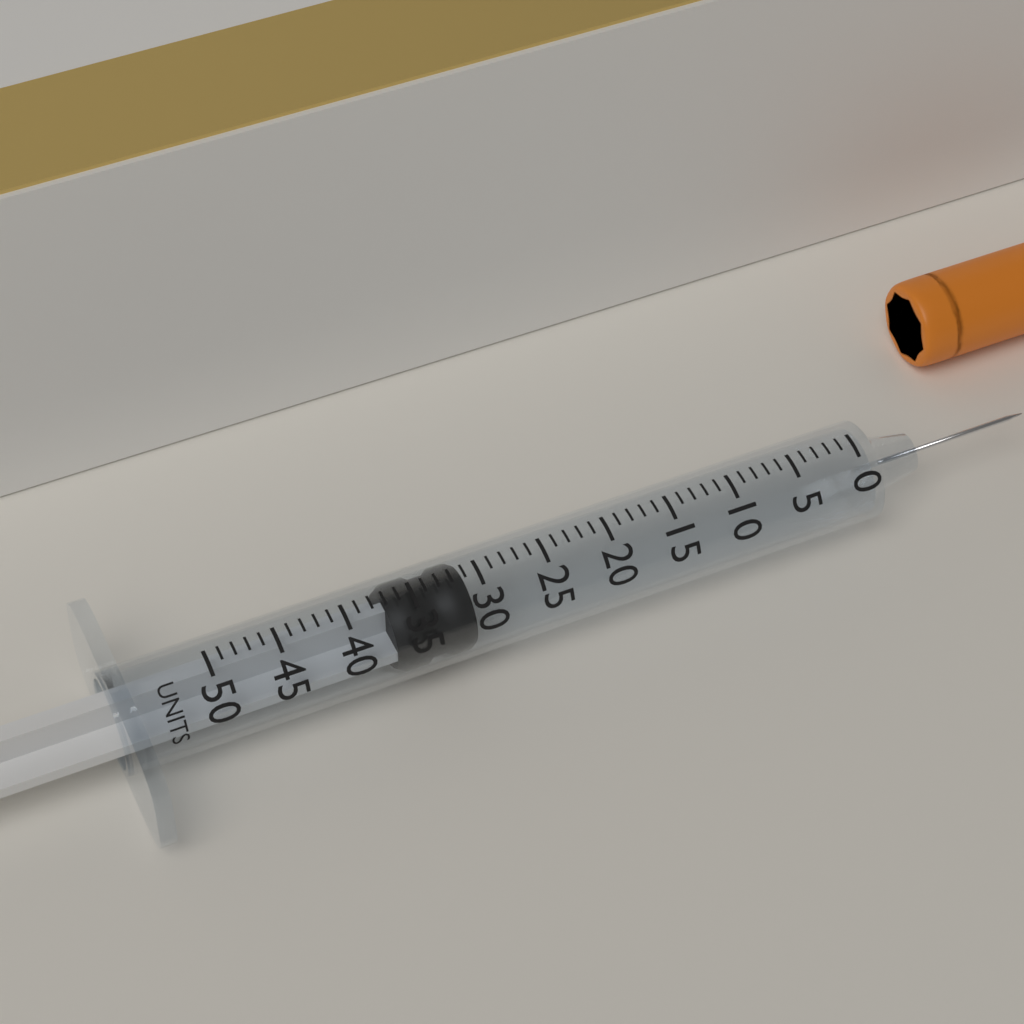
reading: 31 units
